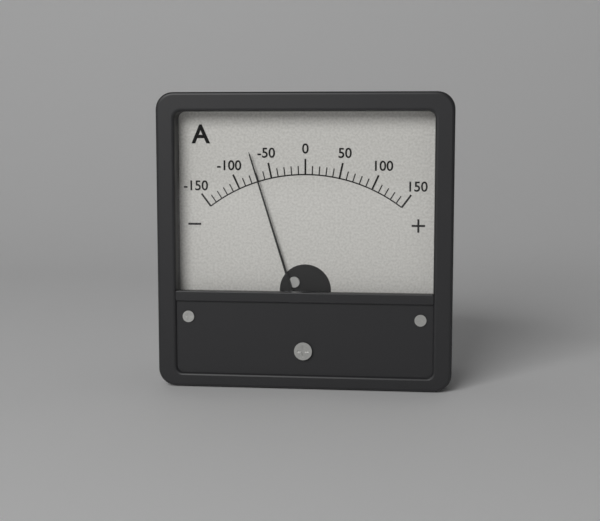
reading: -70 A
